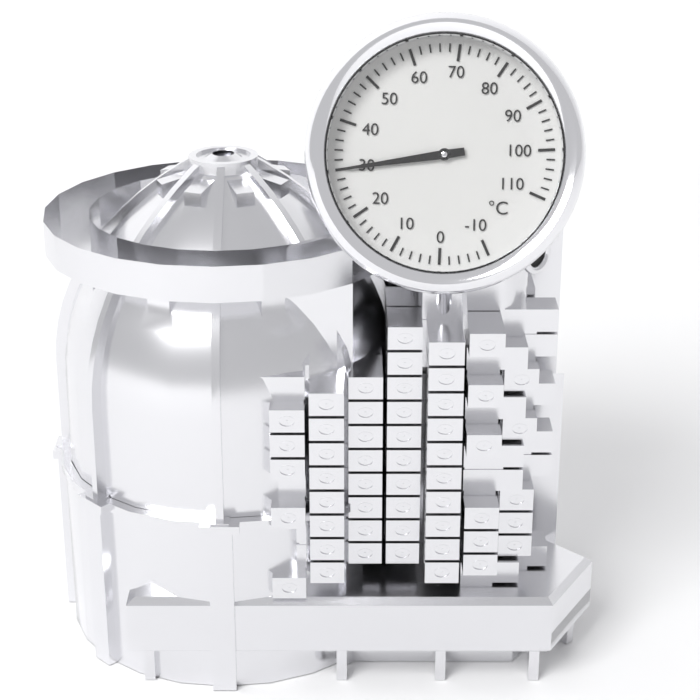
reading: 30 °C
